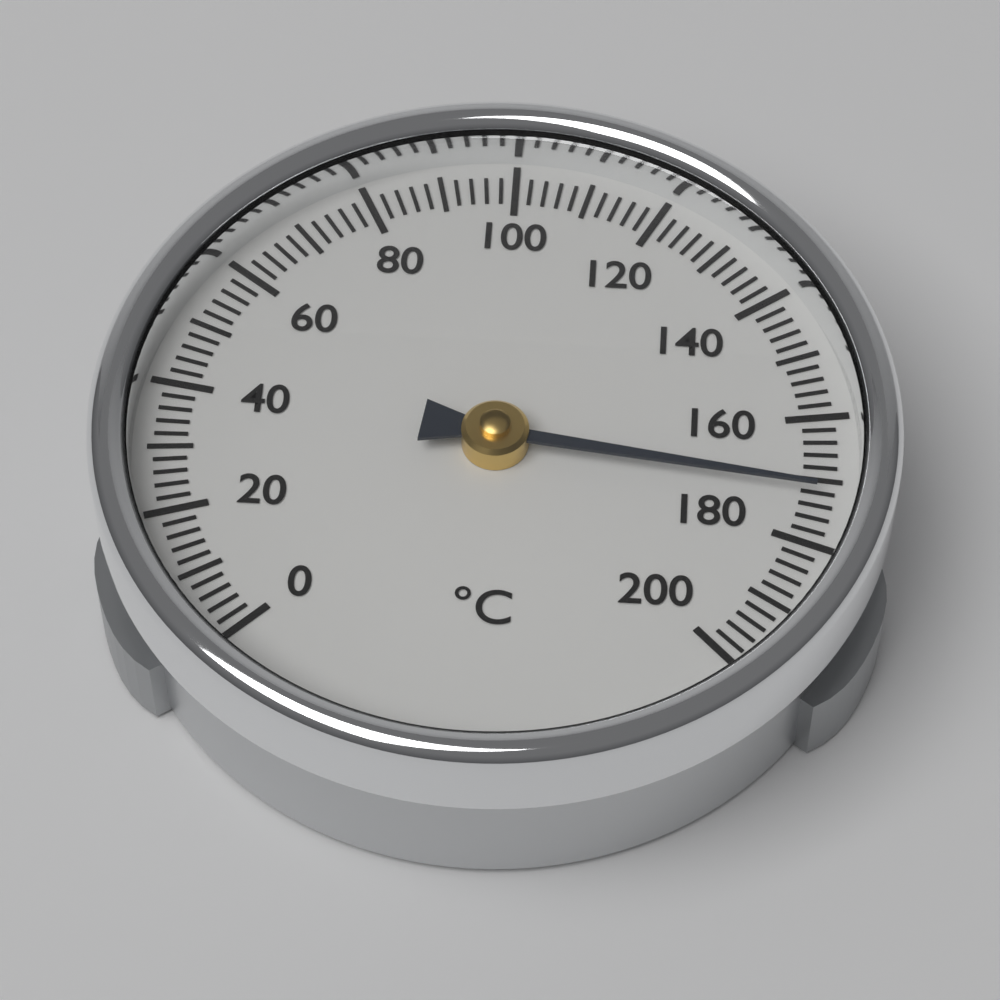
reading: 172 °C
